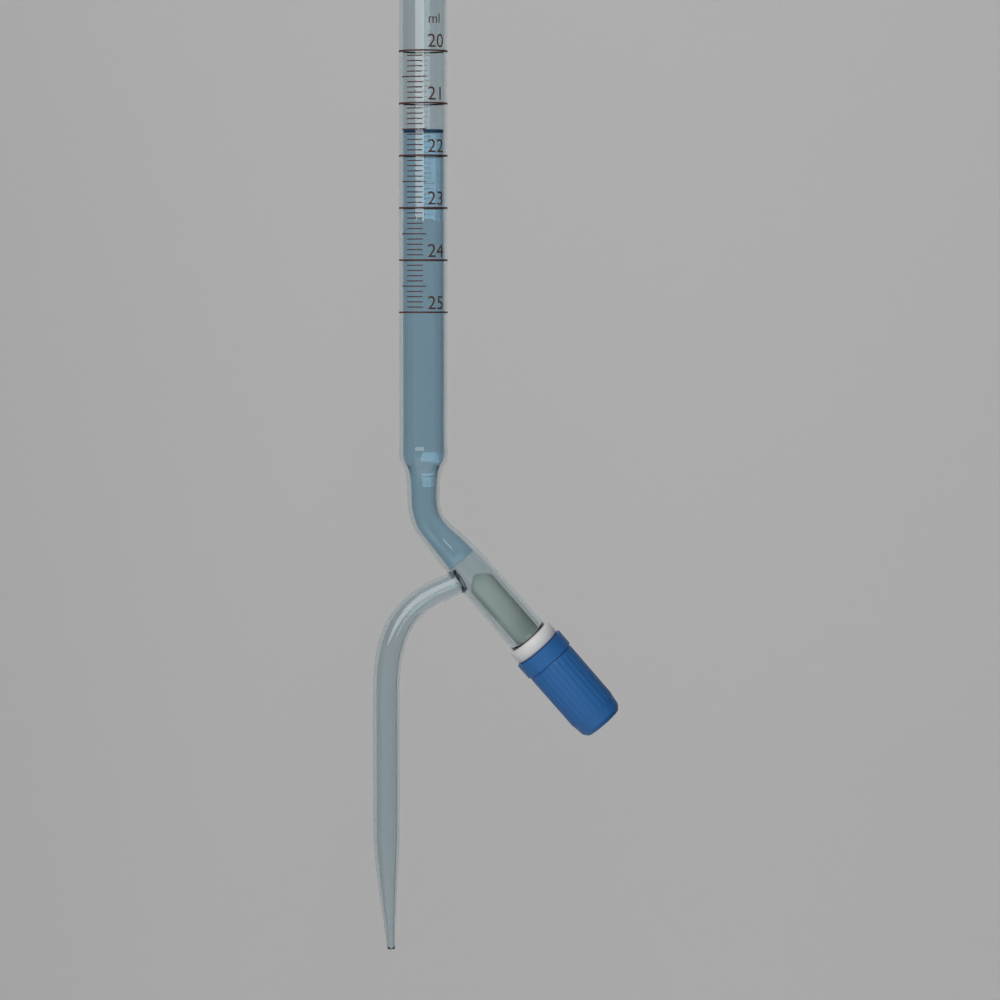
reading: 21.5 ml
